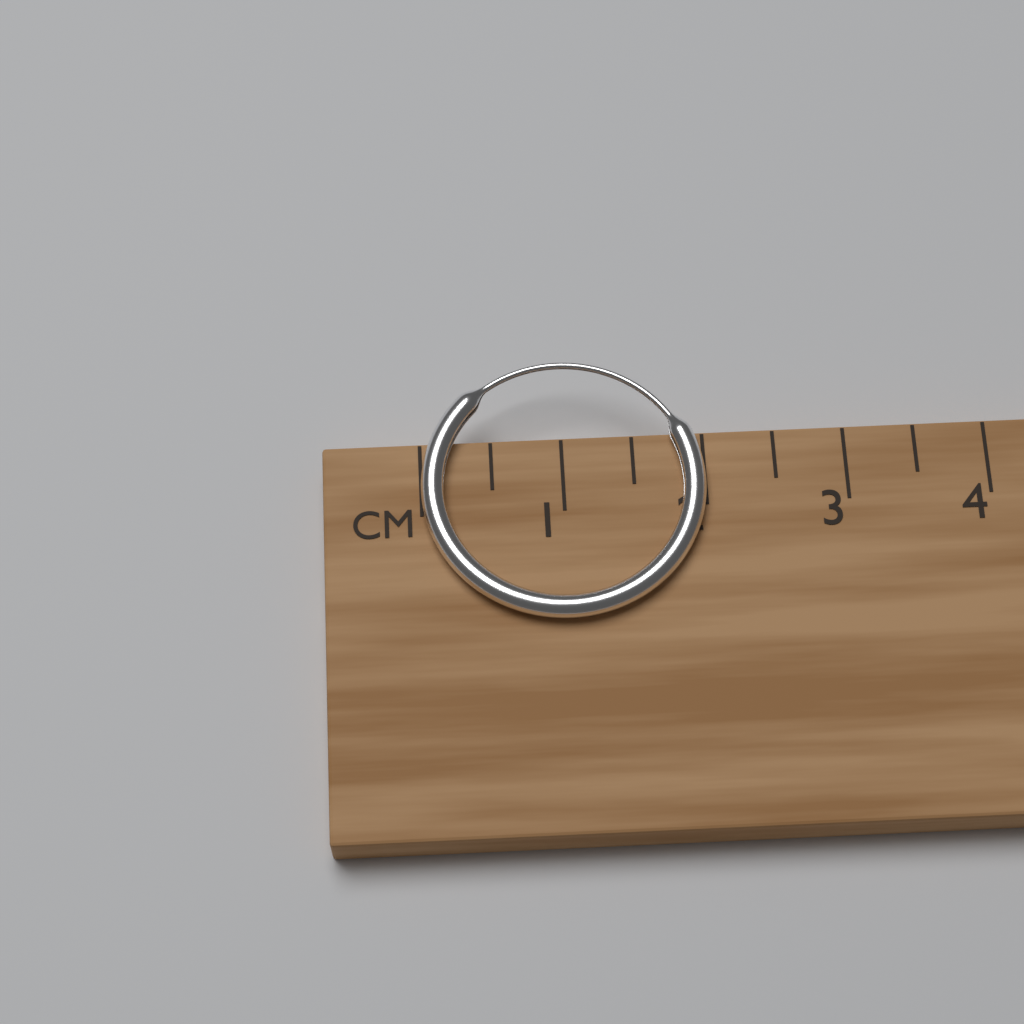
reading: 2.0 cm
